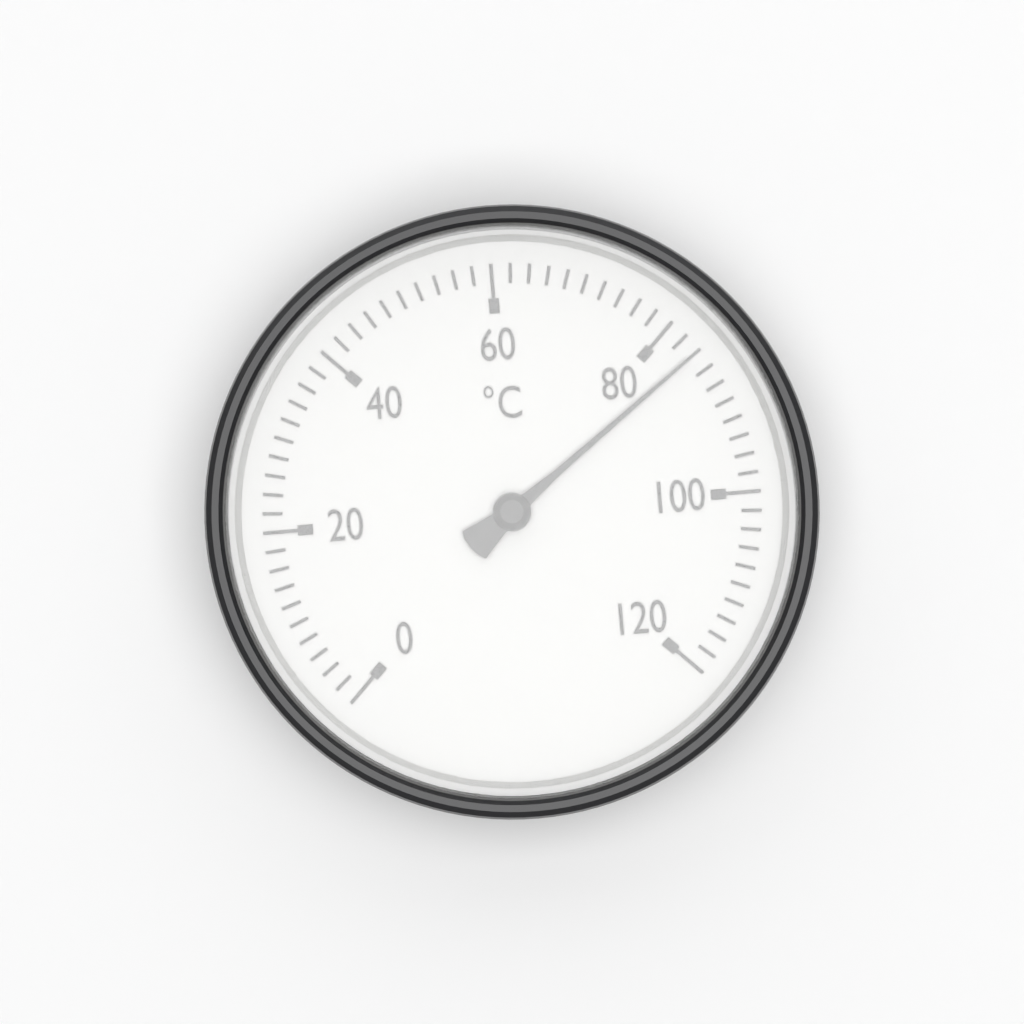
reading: 84 °C
